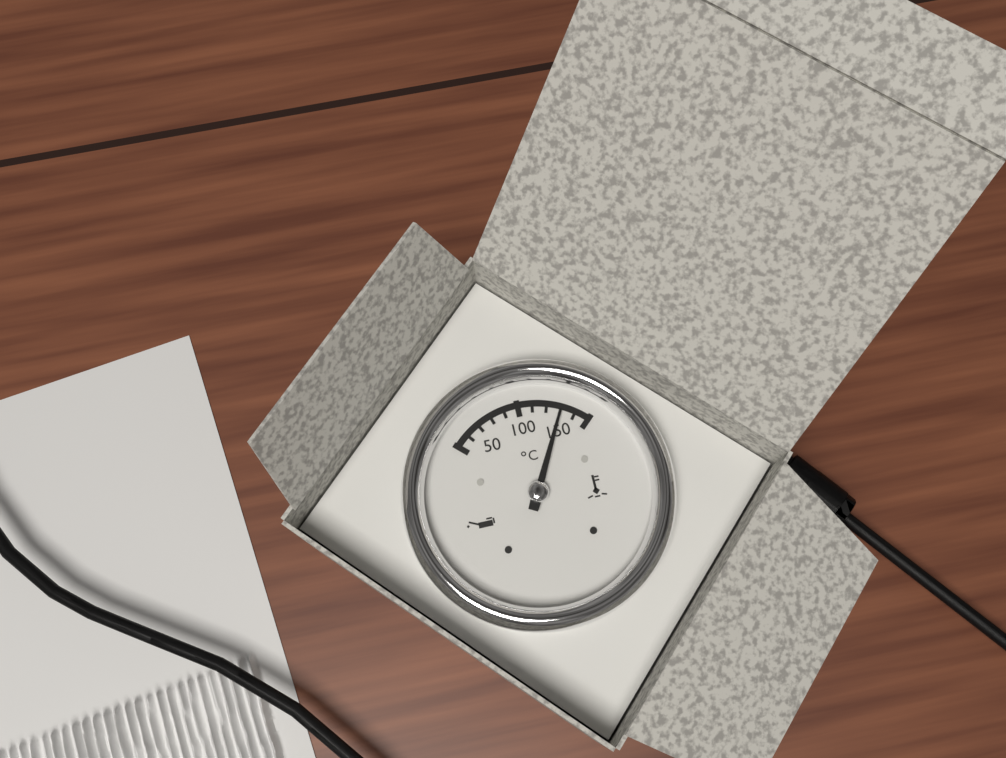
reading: 130 °C
